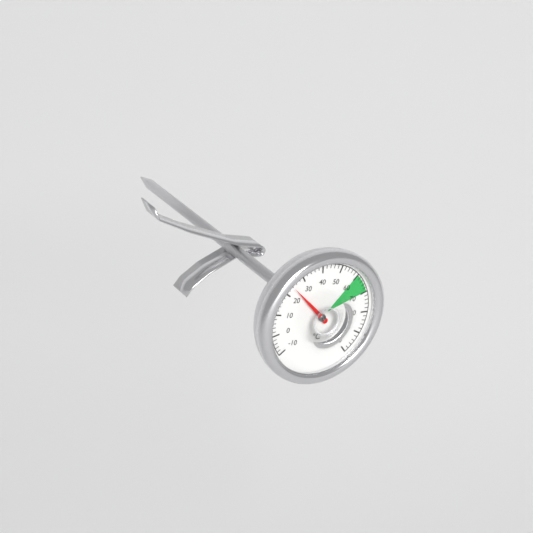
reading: 24 °C
